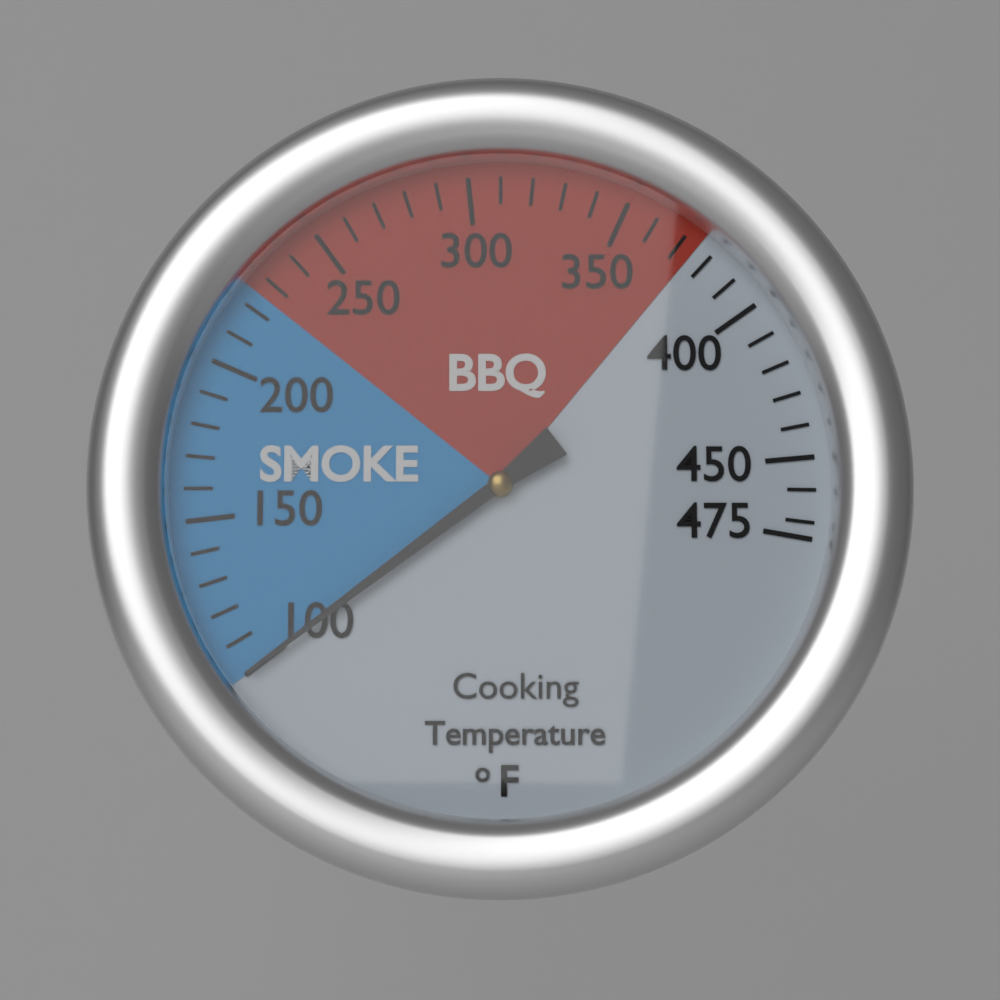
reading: 100 °F
